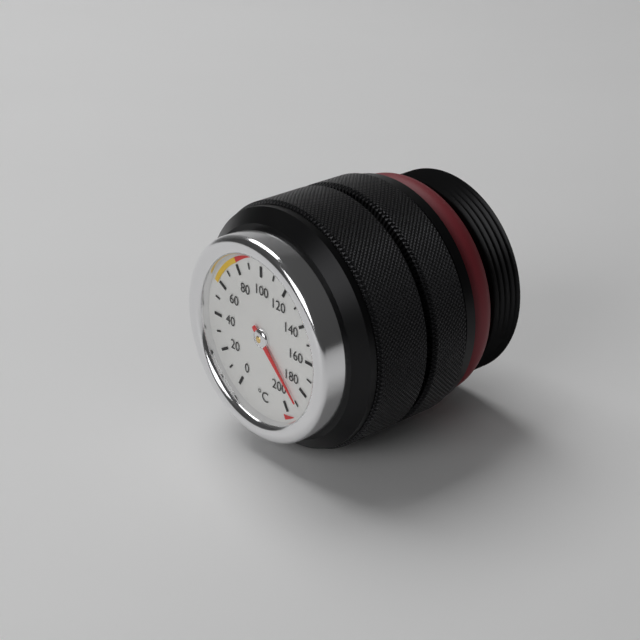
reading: 190 °C
